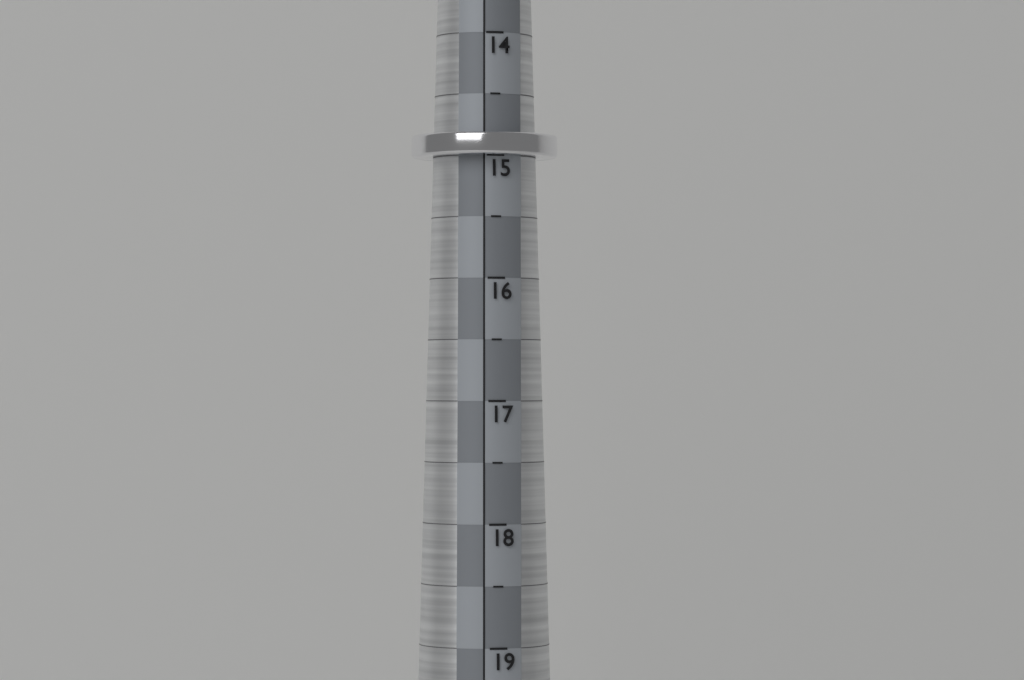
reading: 15.0 (no unit)
